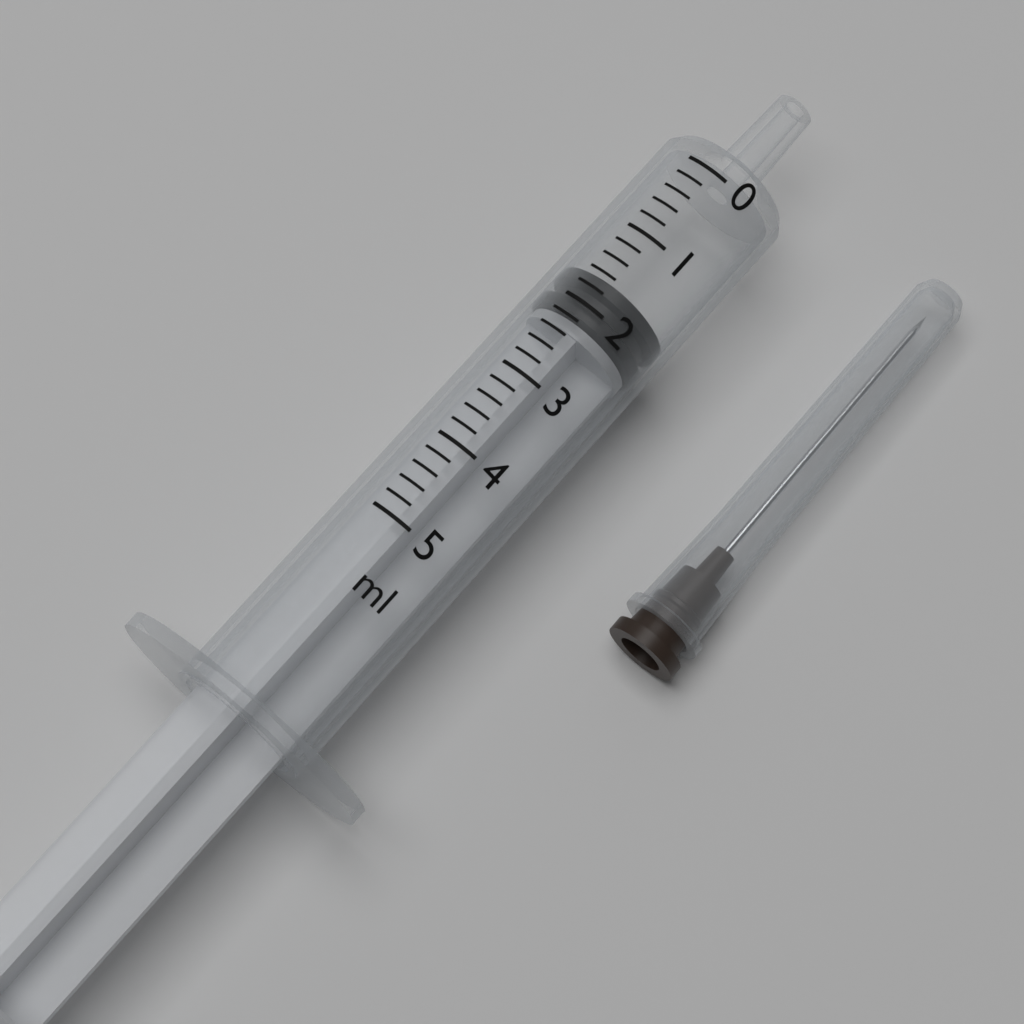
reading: 1.6 ml
